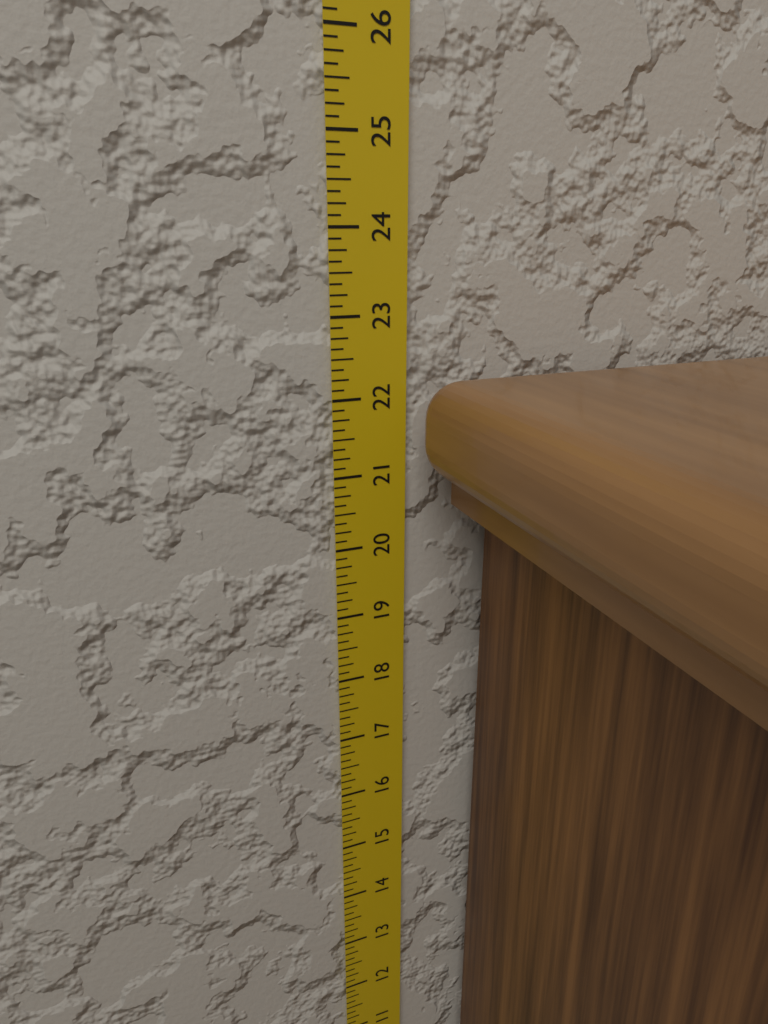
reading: 22.250 in
